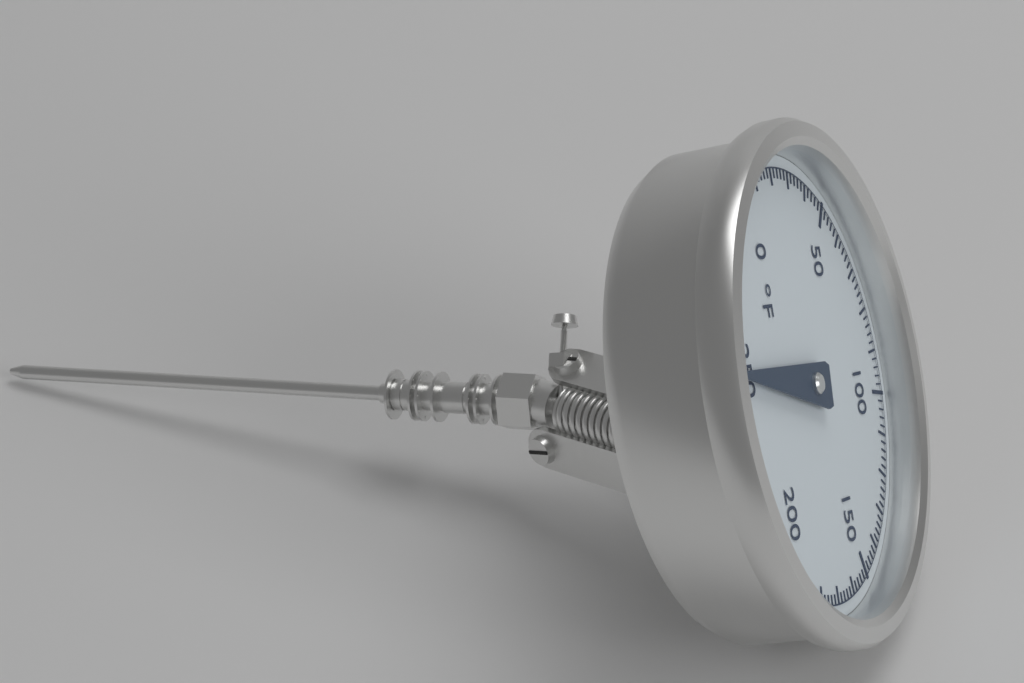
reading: 248 °F
